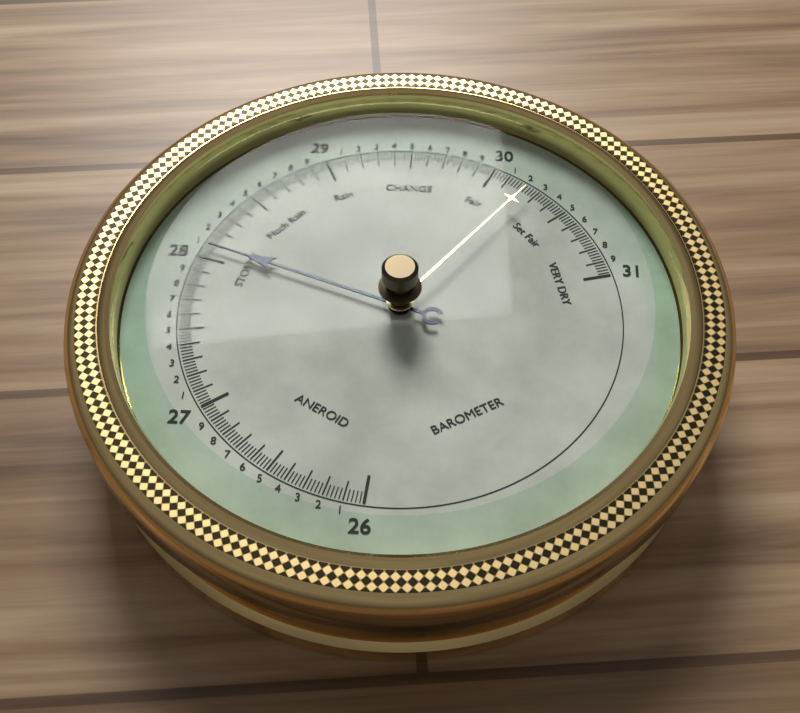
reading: 28.08 (no unit)
